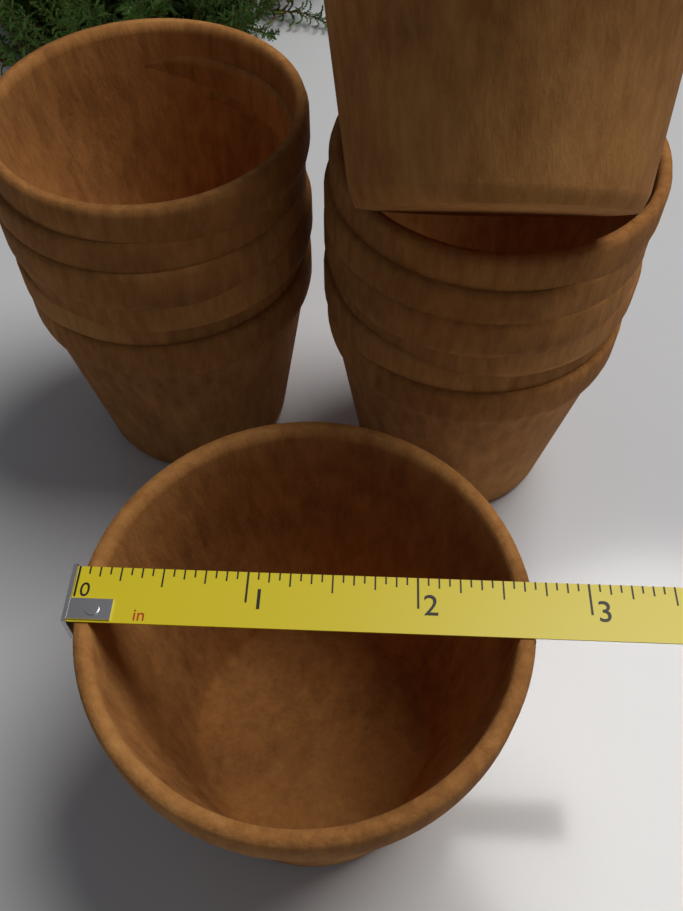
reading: 2.6875 in
